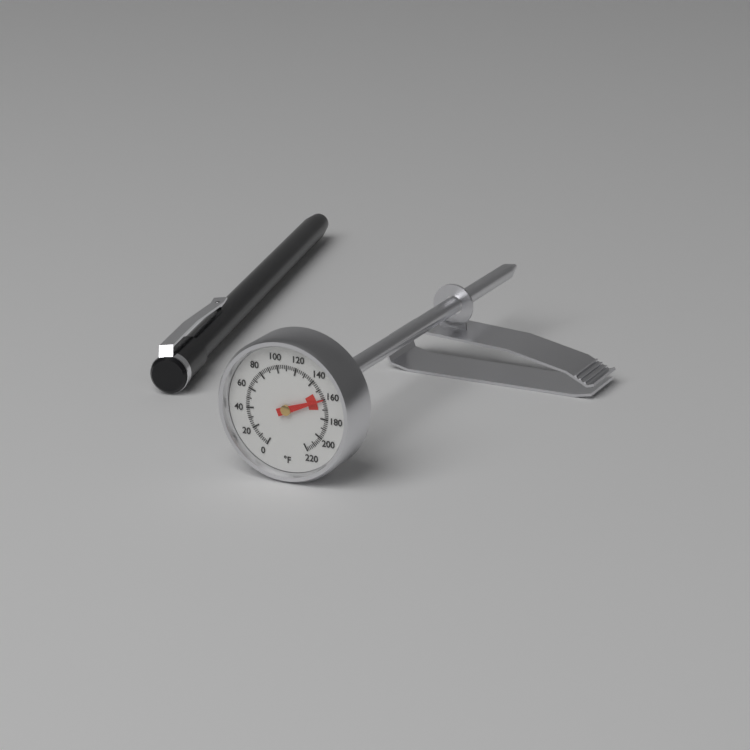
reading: 160 °F
